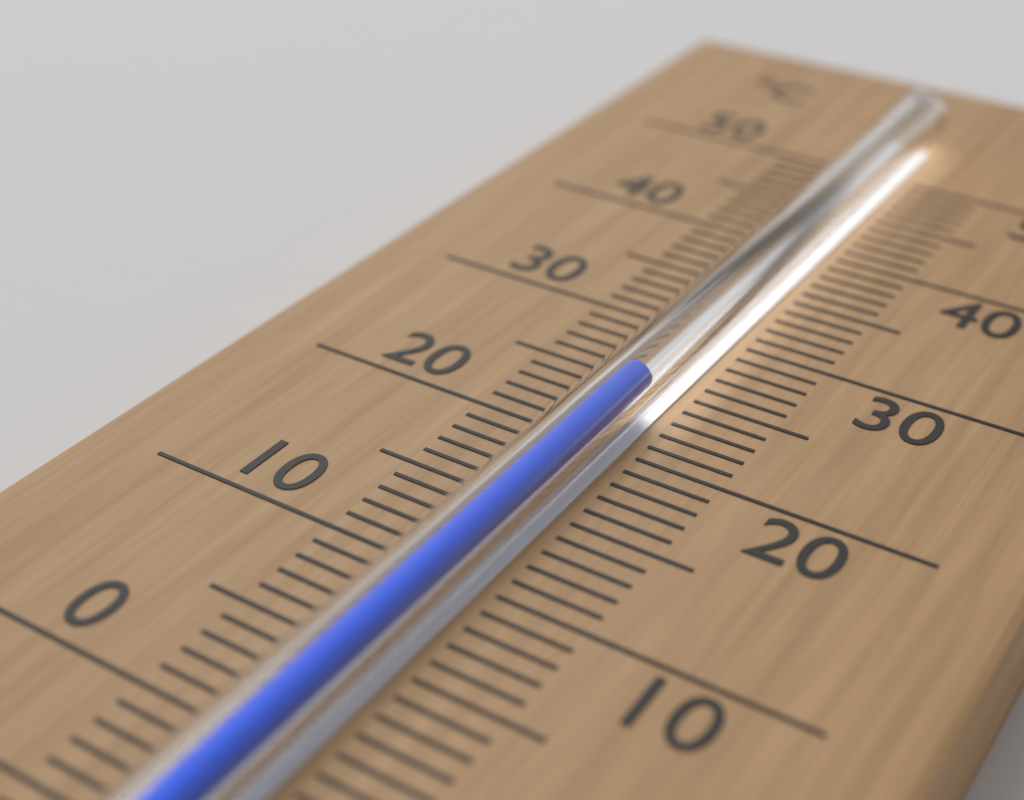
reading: 23 °C
